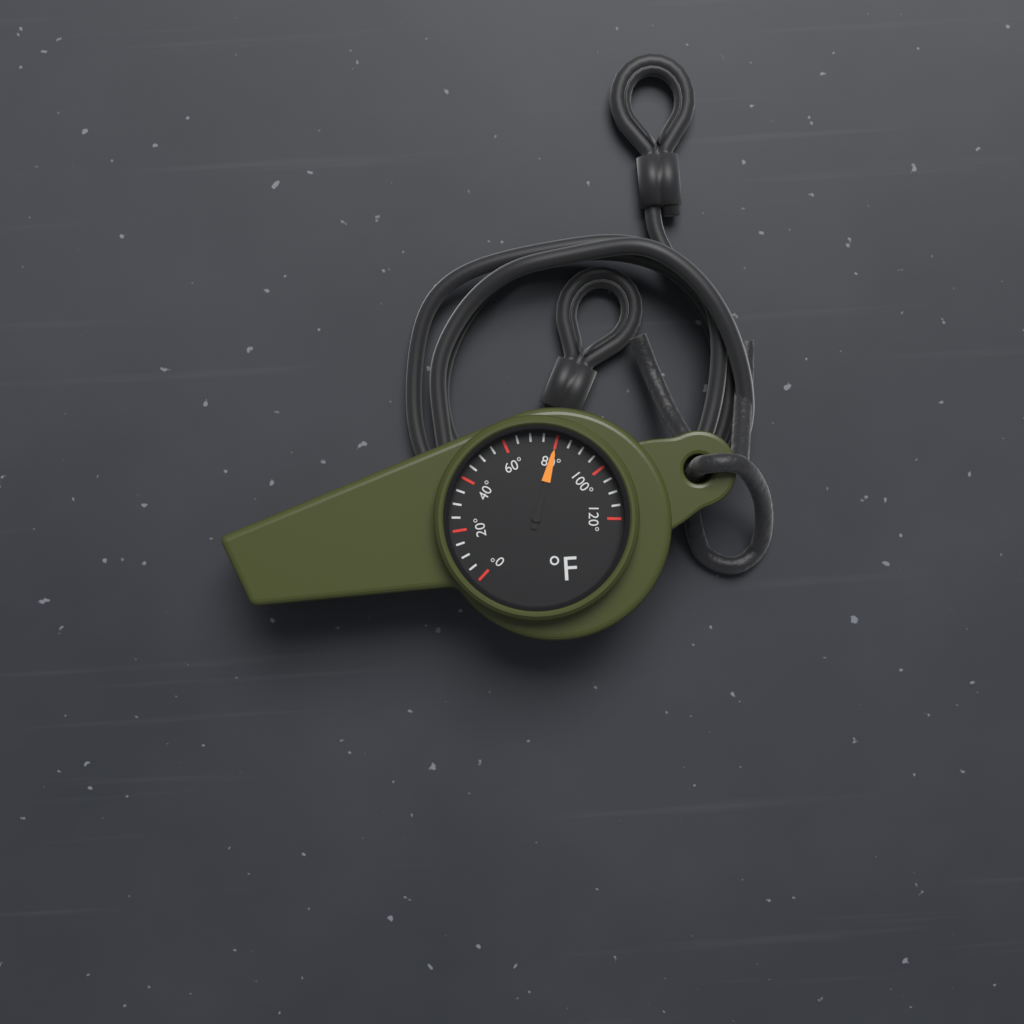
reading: 80 °F
